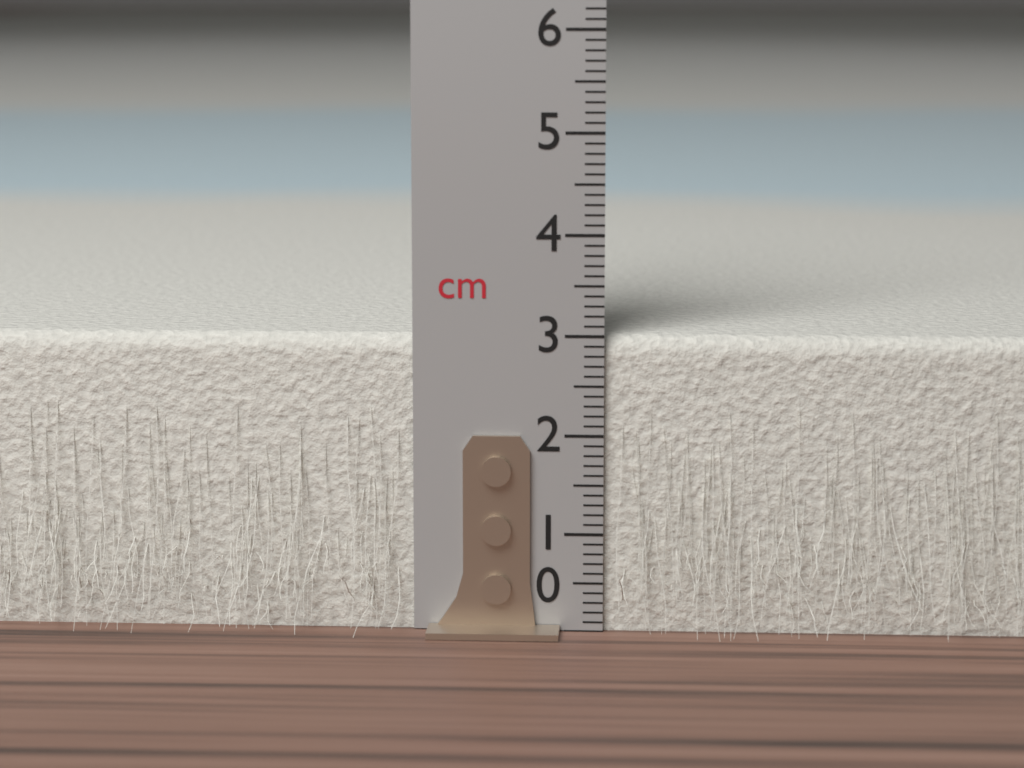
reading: 3.0 cm
